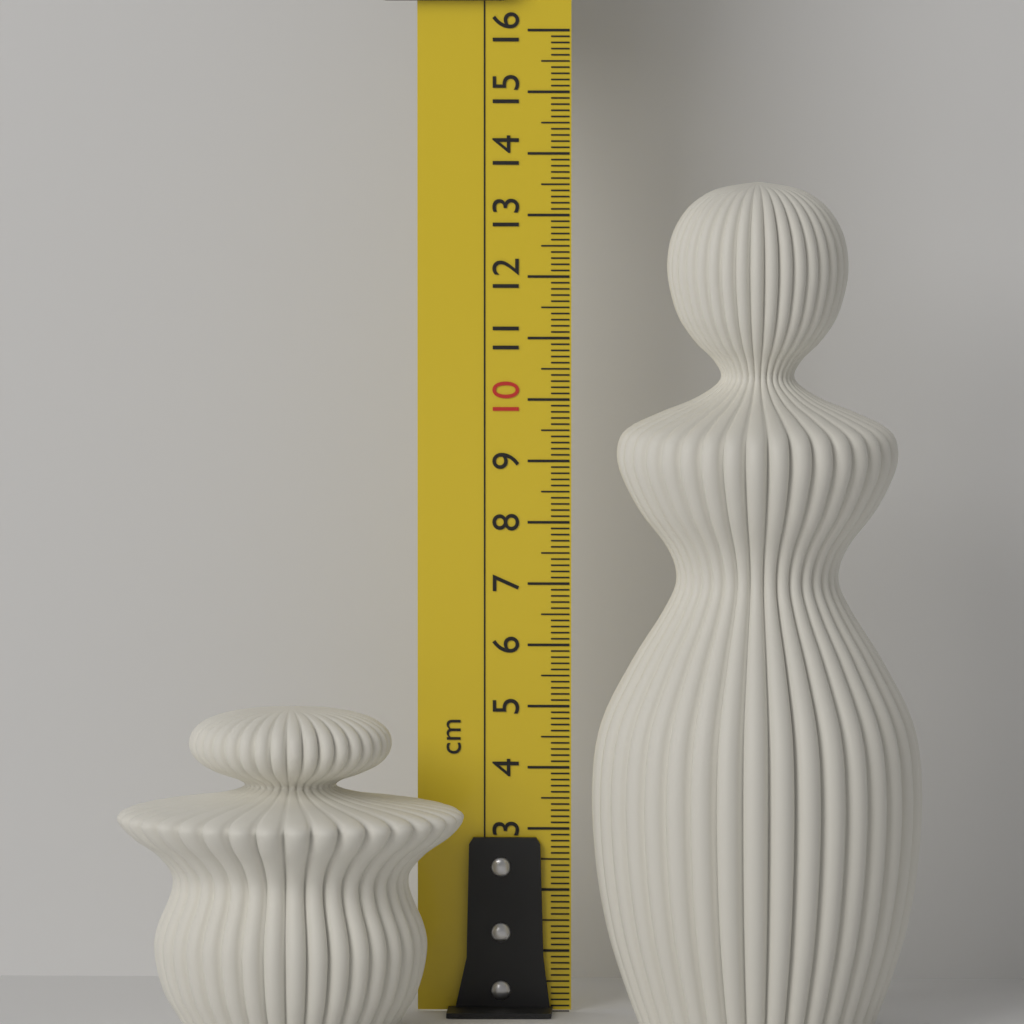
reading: 5.2 cm
